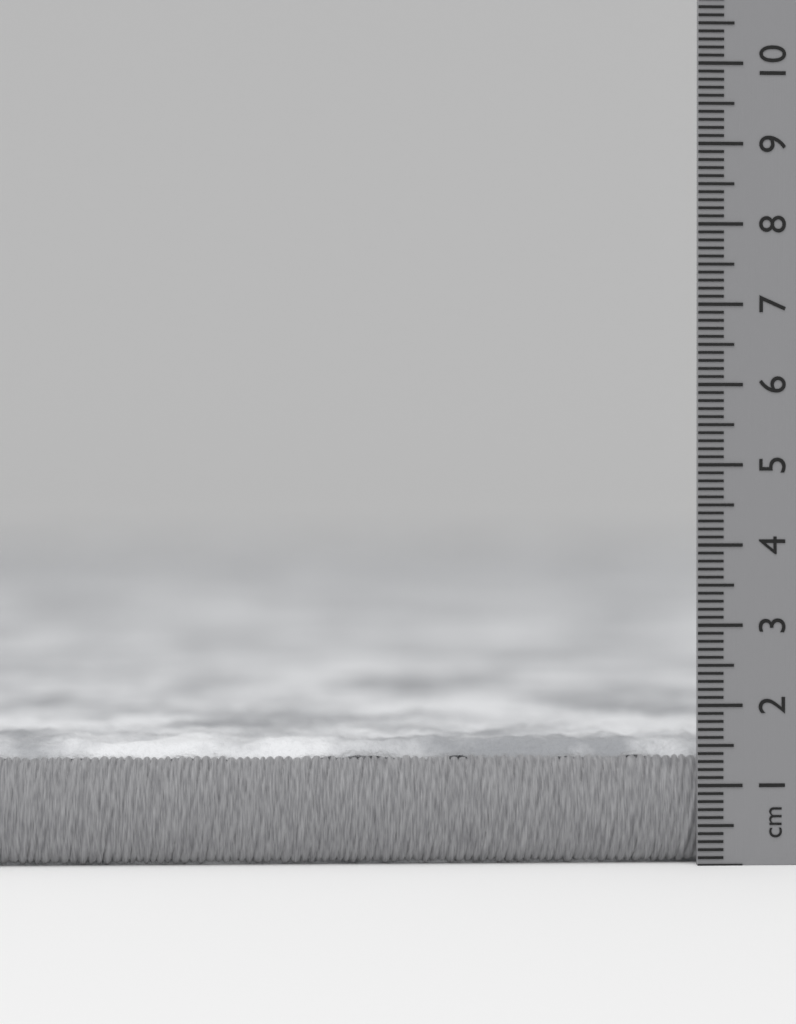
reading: 1.6 cm
